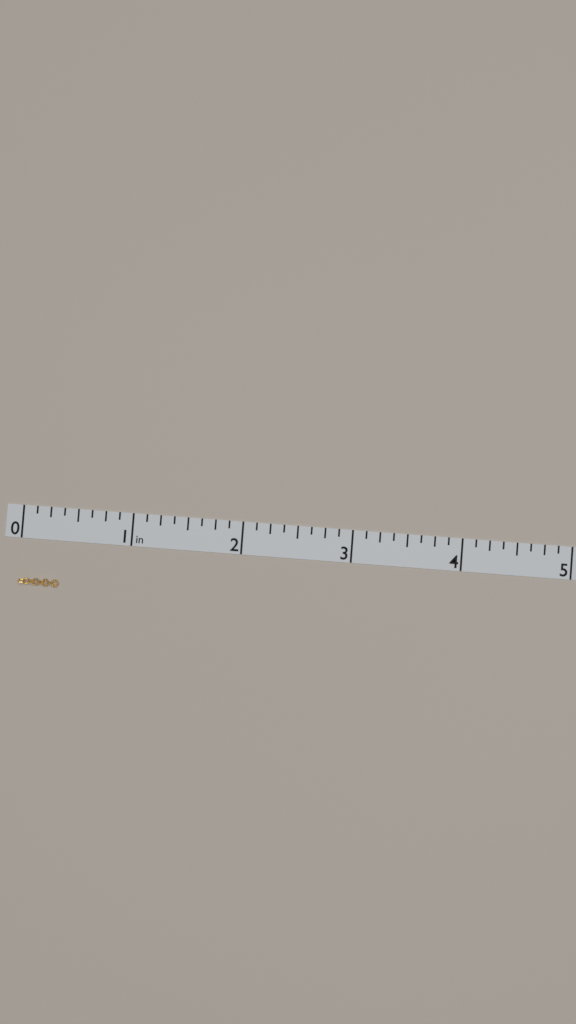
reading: 0.375 in
